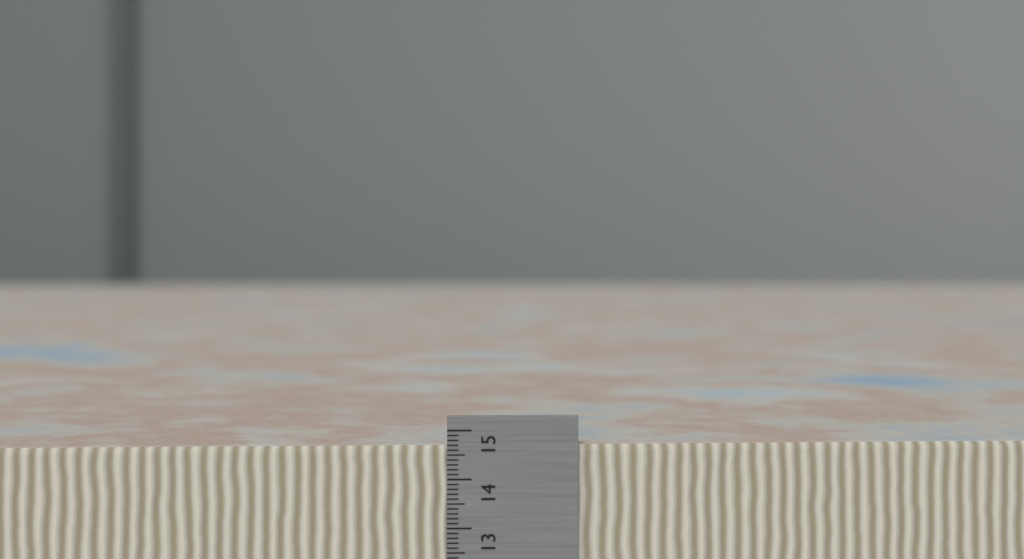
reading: 14.7 cm
